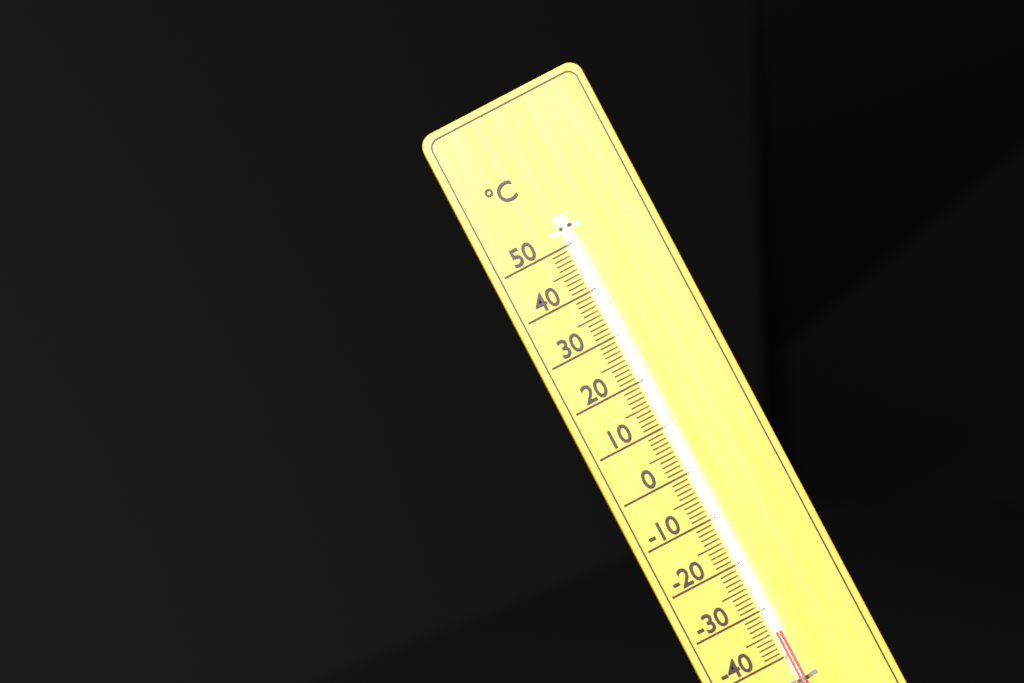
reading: -35 °C
